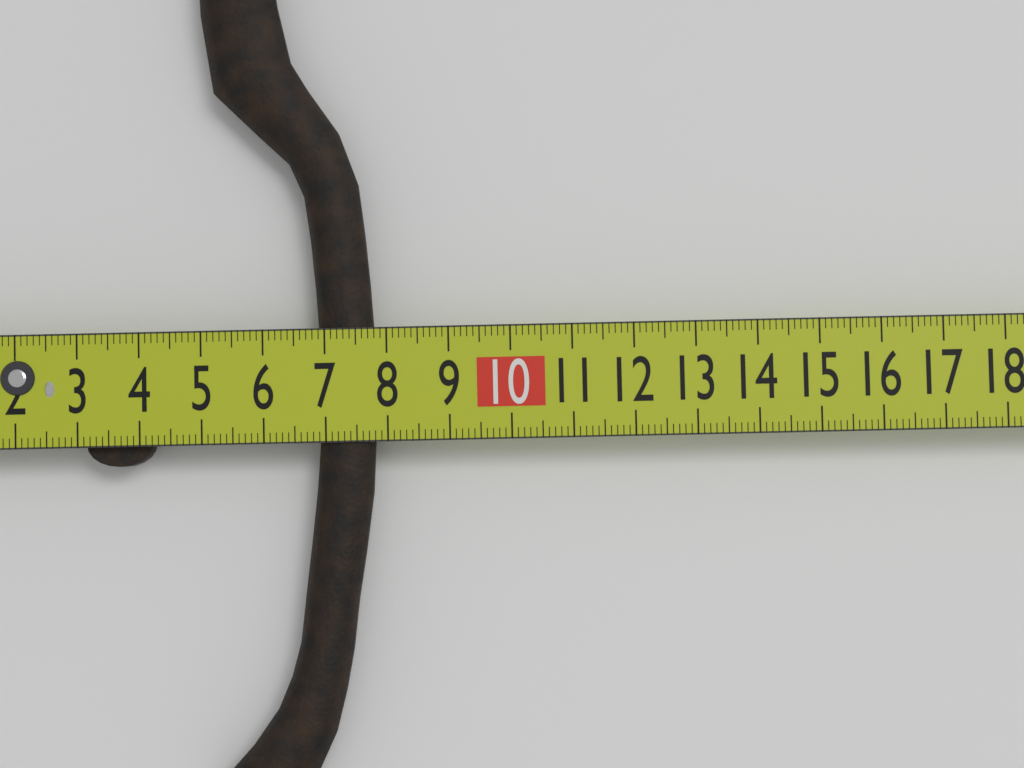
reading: 7.8 cm
